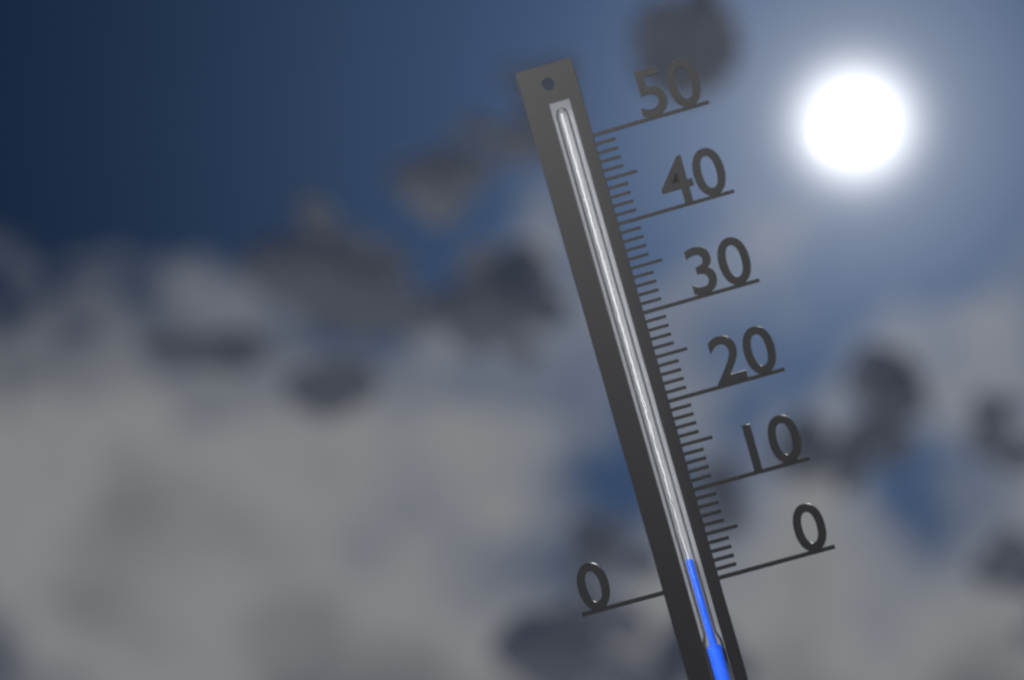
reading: 3 (no unit)
